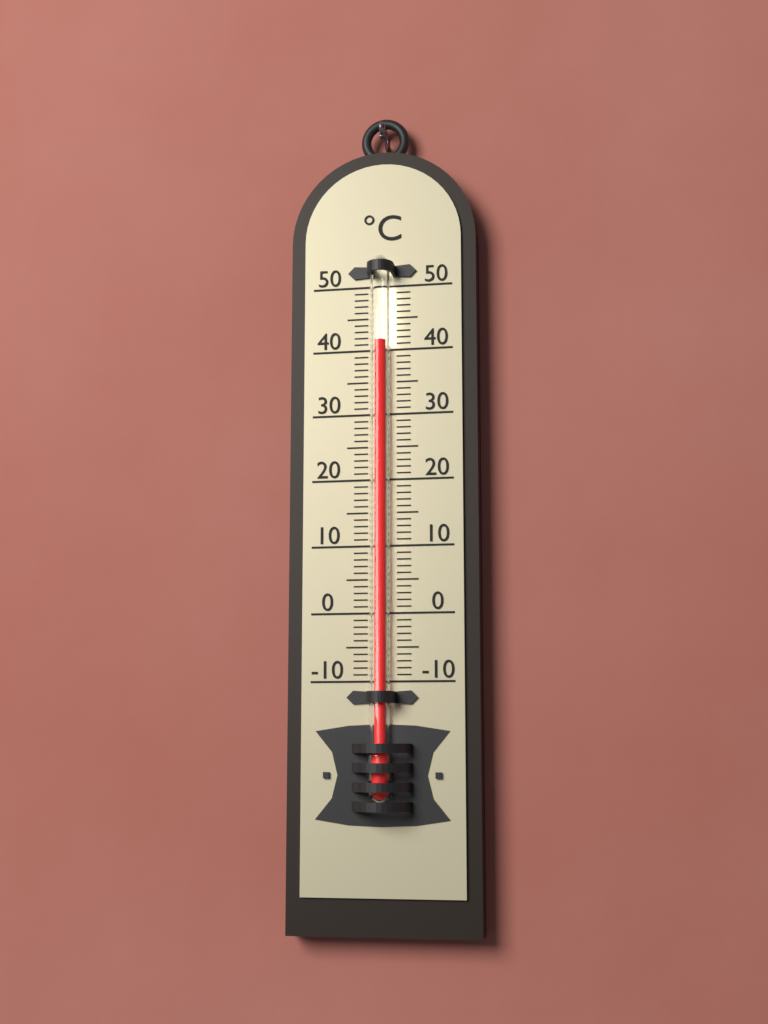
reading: 41 °C
